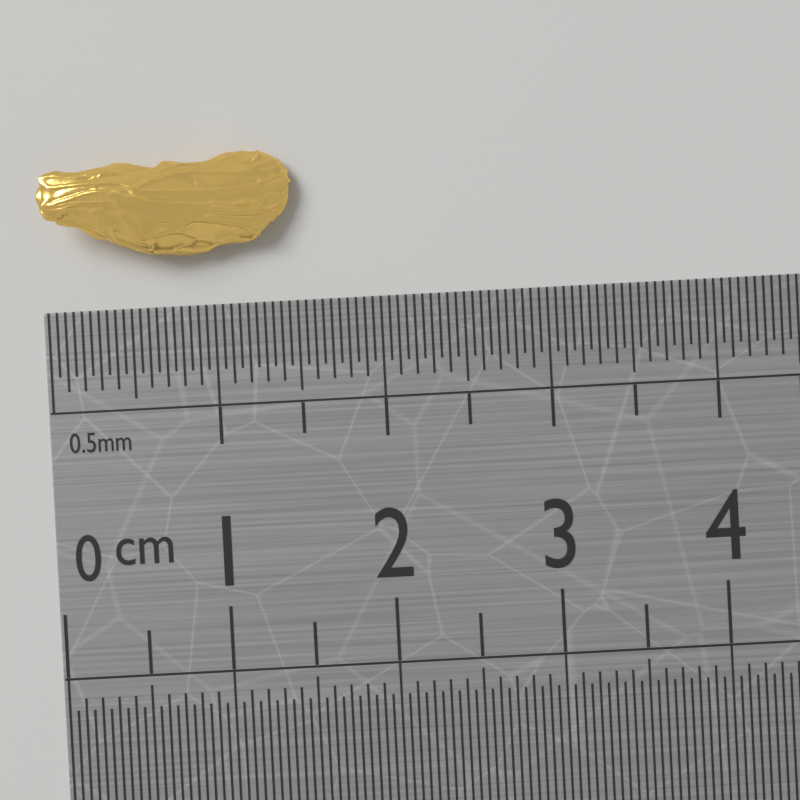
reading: 1.50 cm
